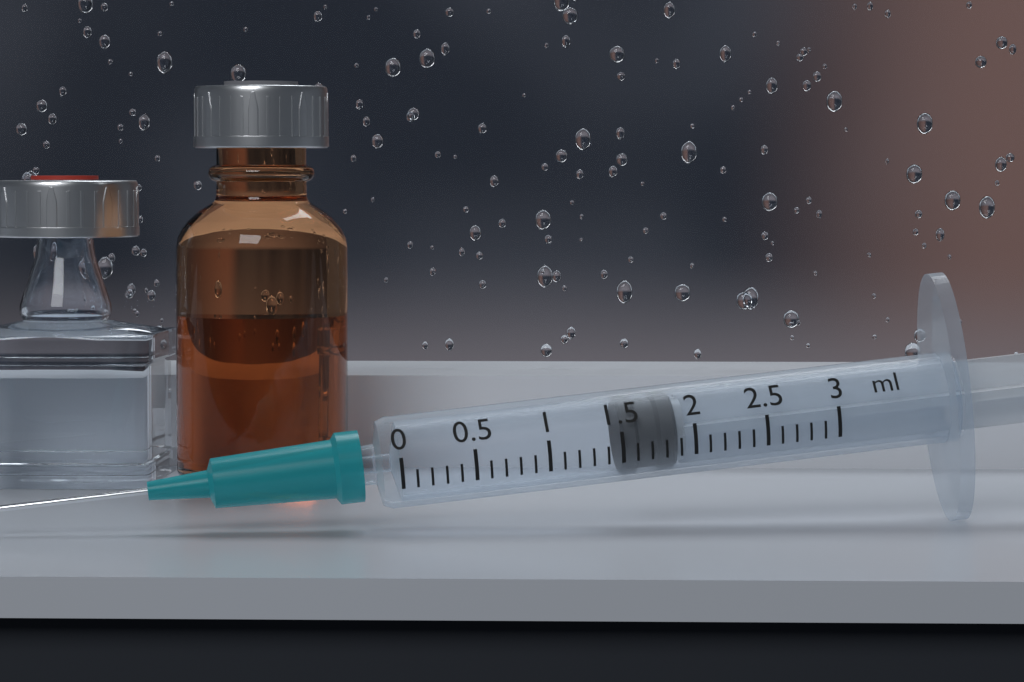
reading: 1.5 ml
